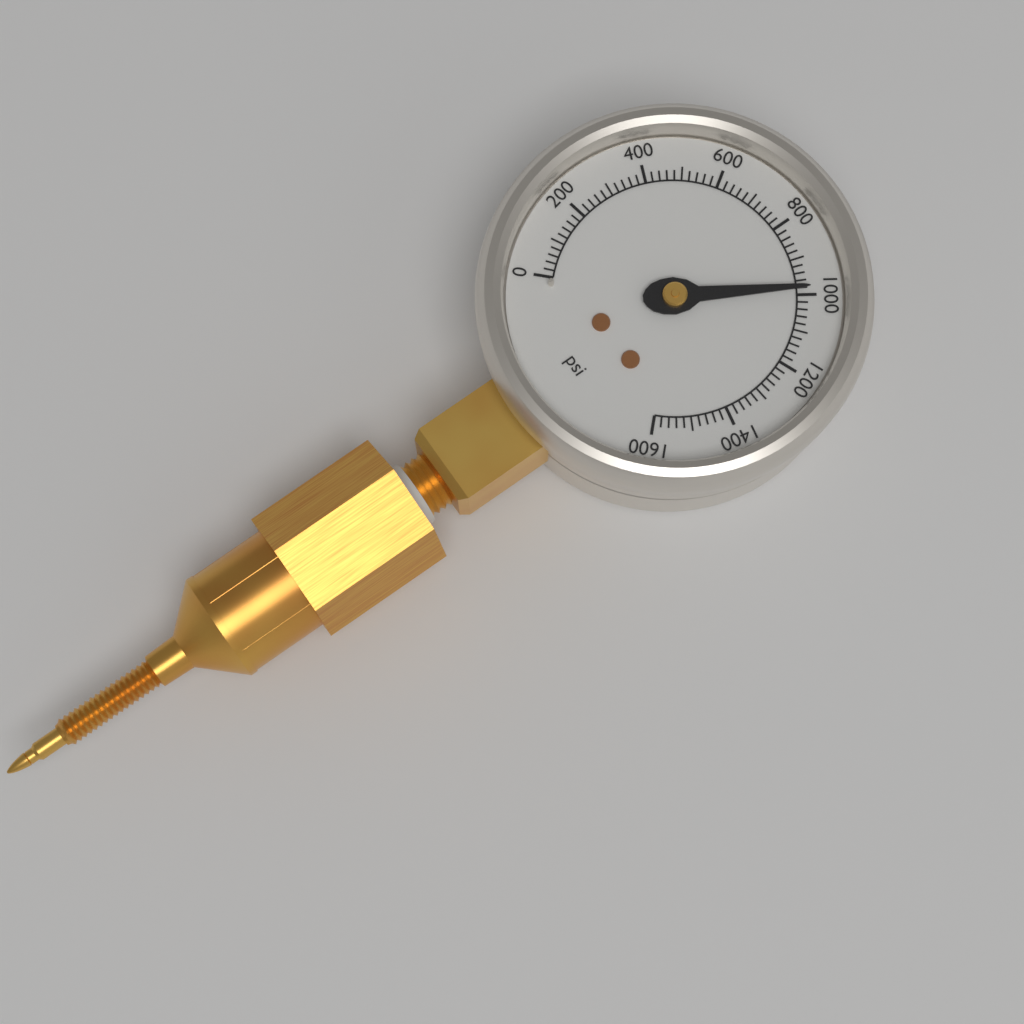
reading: 980 psi
